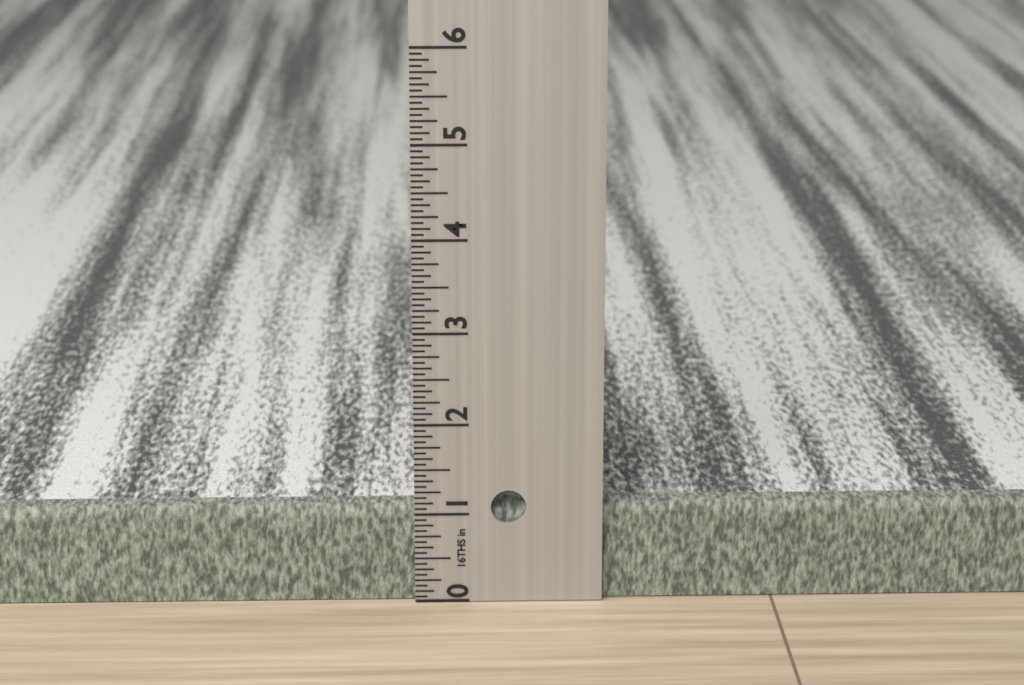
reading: 1.0625 in
